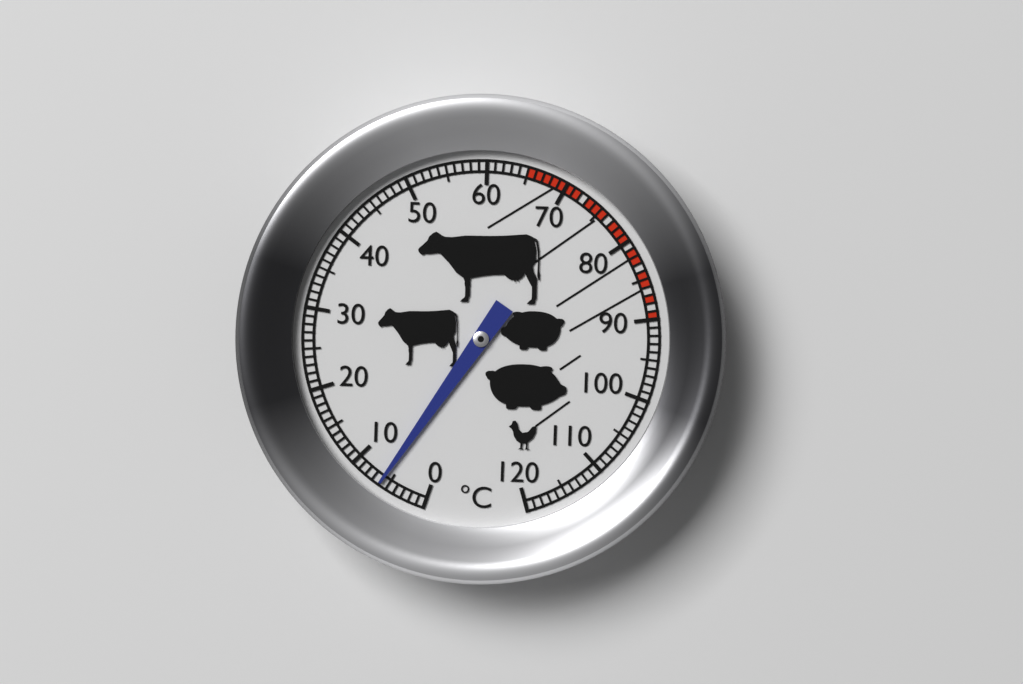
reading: 6 °C
